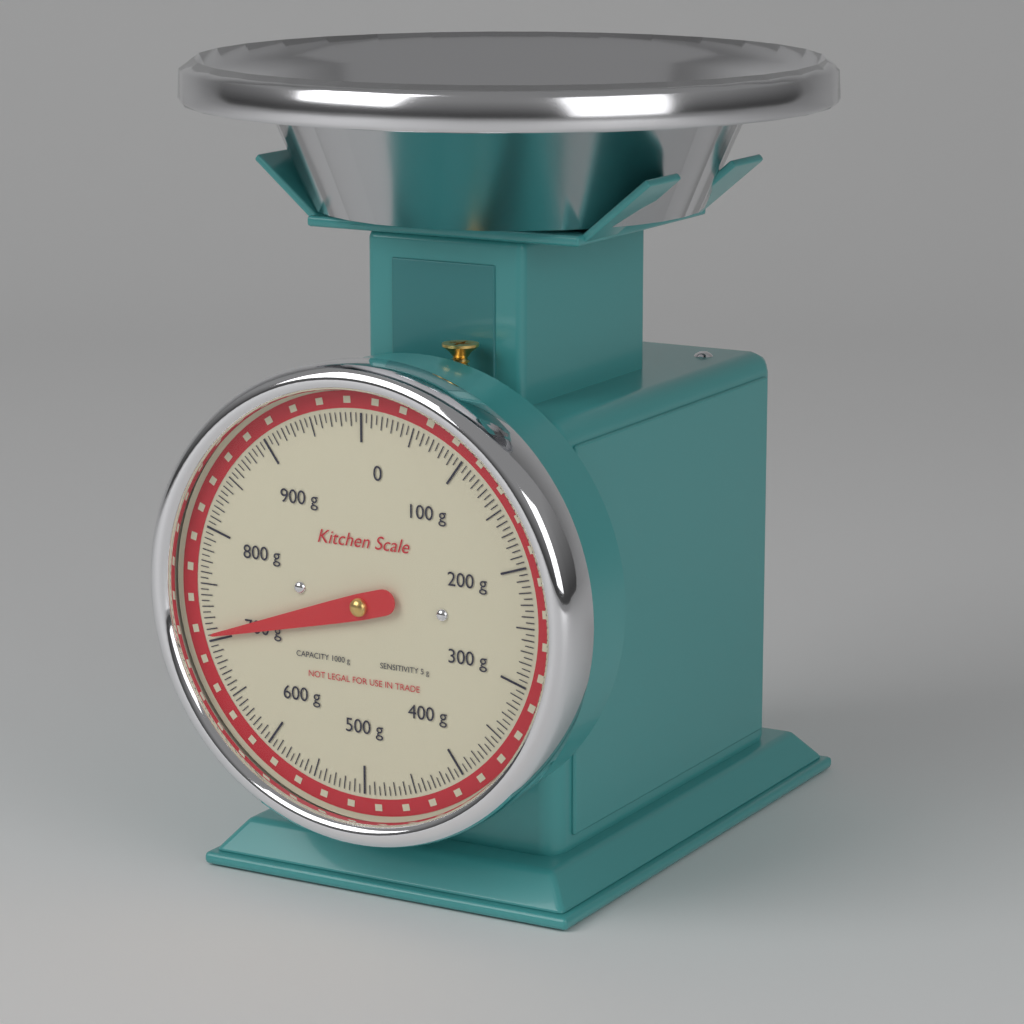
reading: 705 g
